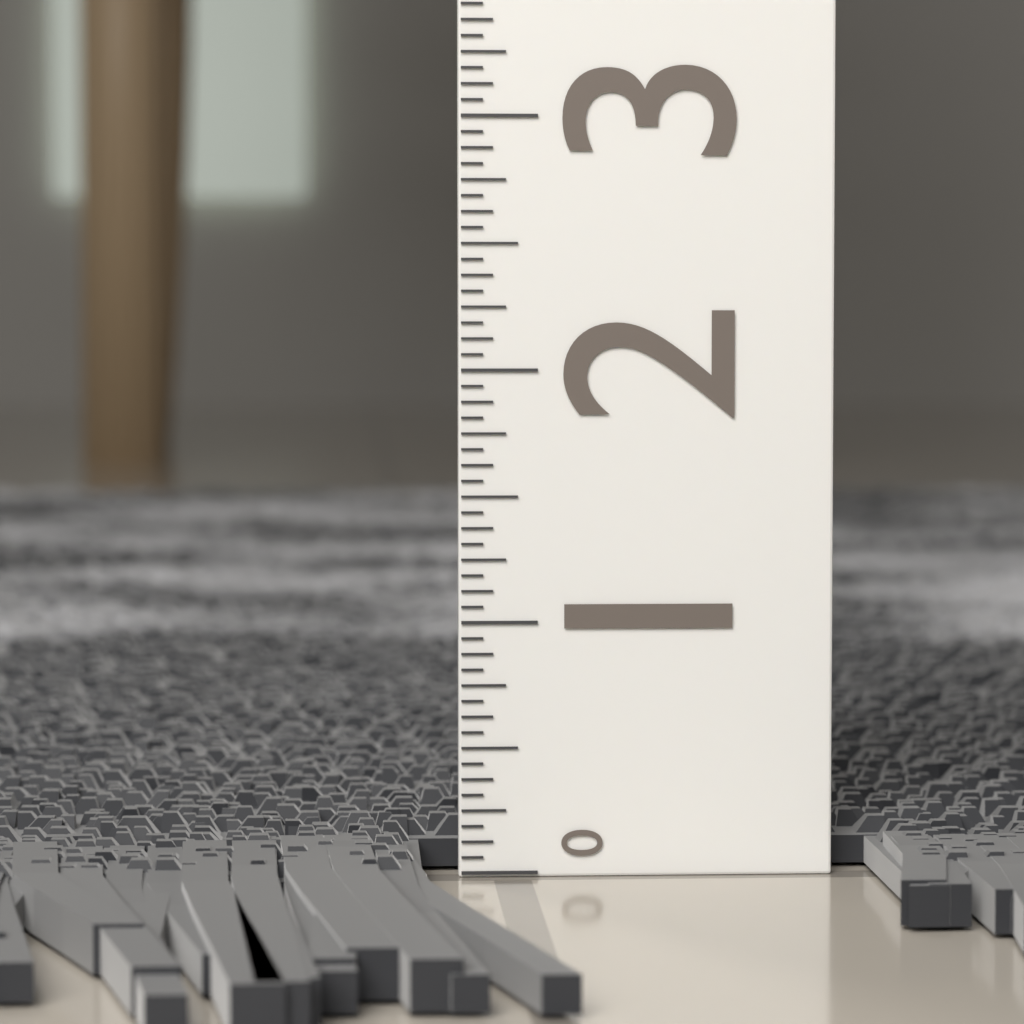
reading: 0.1875 (no unit)
